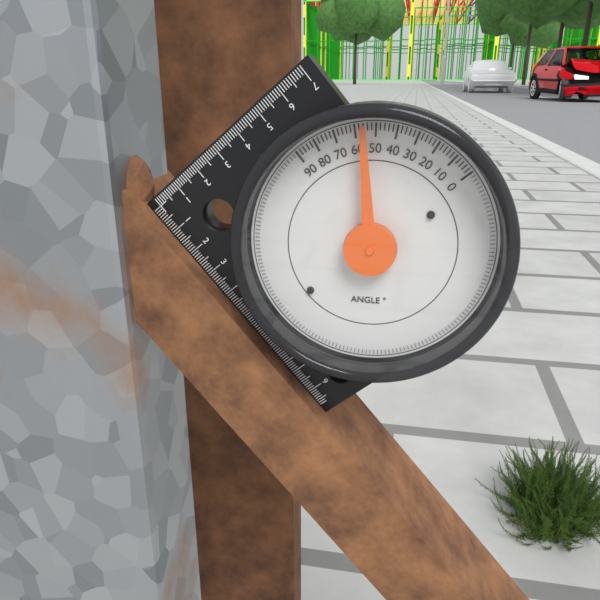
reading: 56 °
